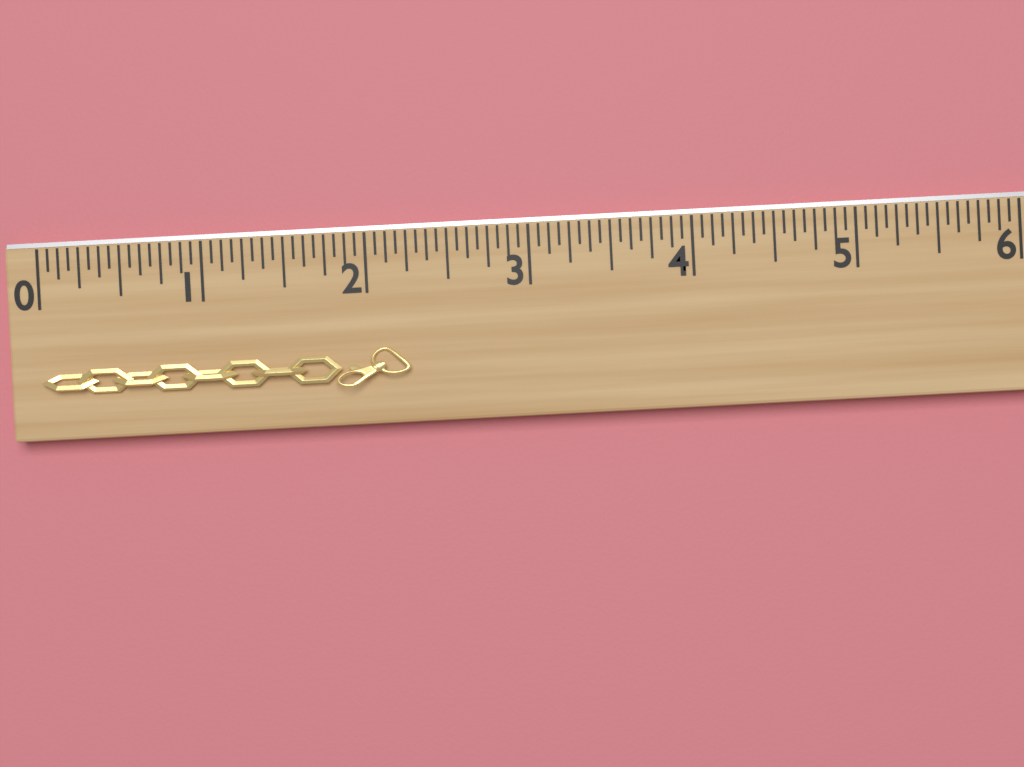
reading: 2.2500 (no unit)
